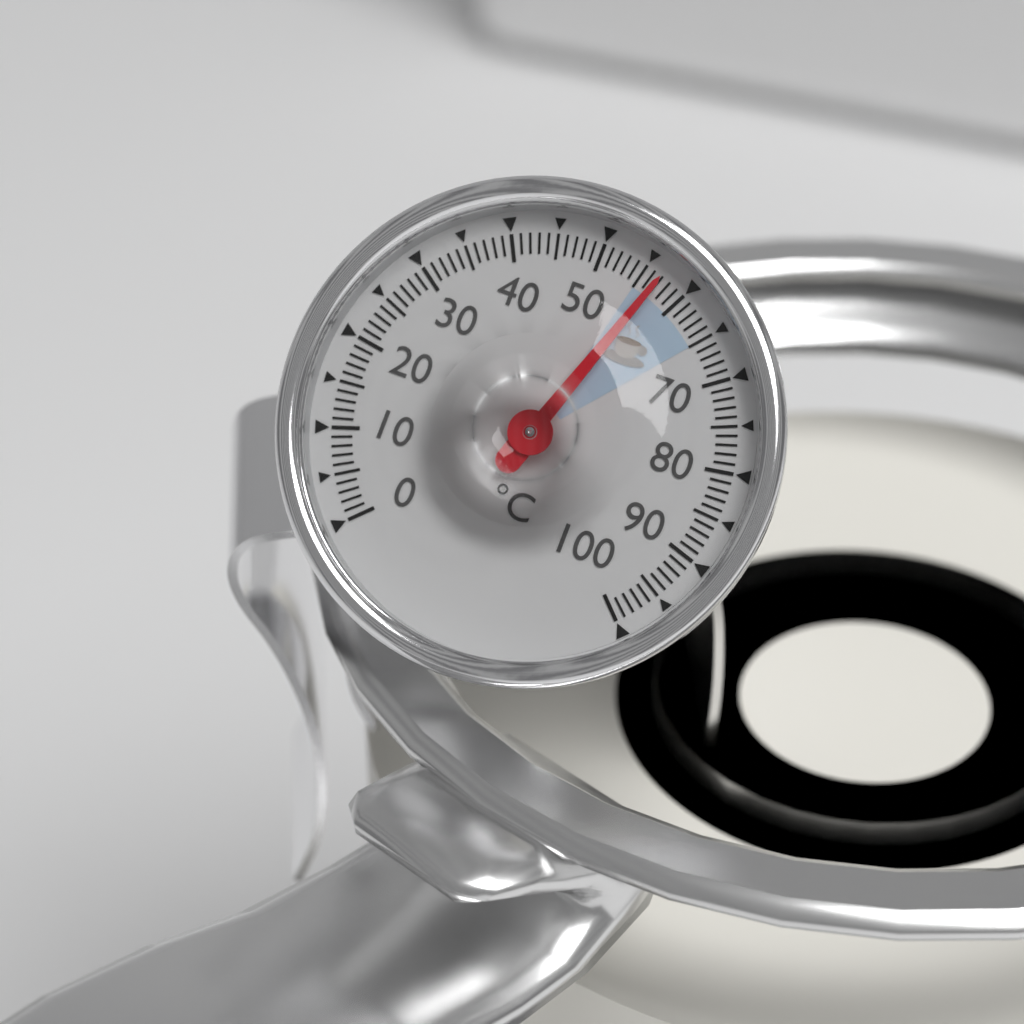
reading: 57 °C
